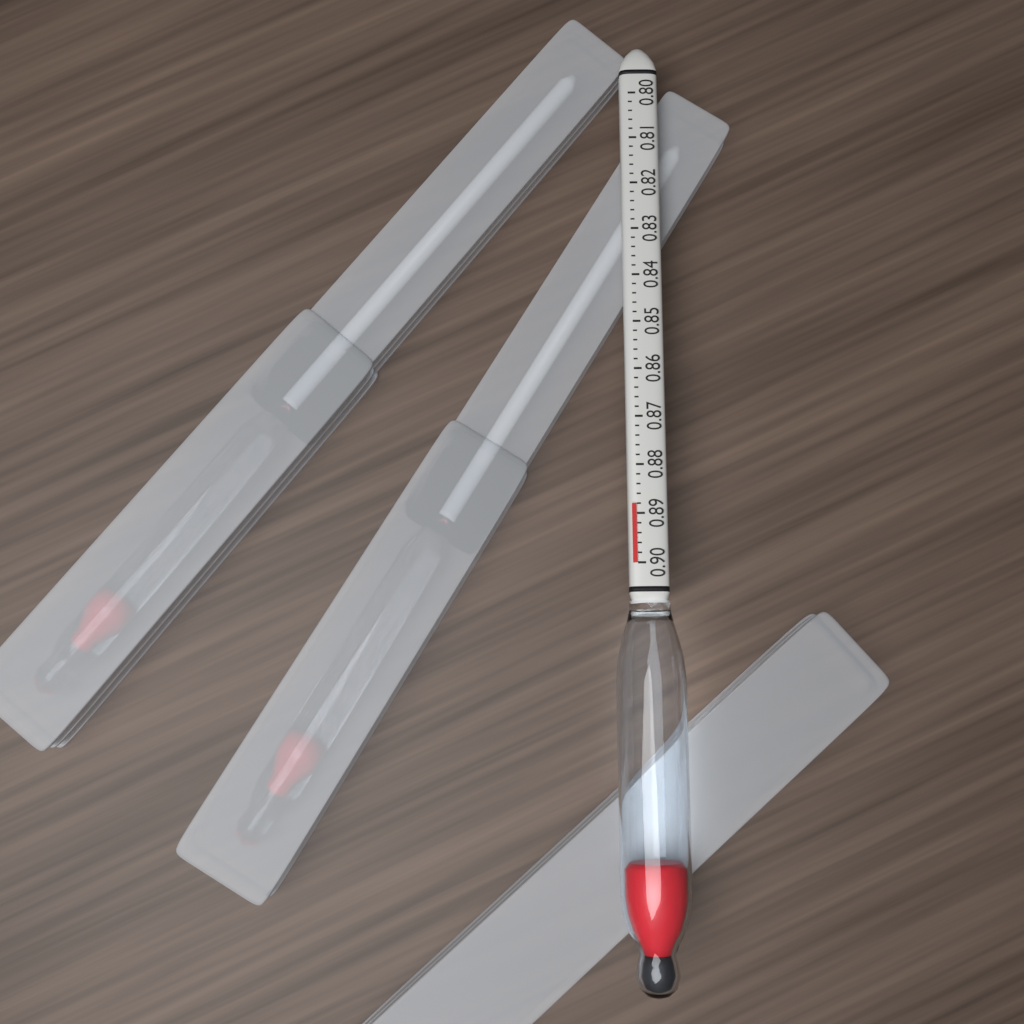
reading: 0.888 (no unit)
